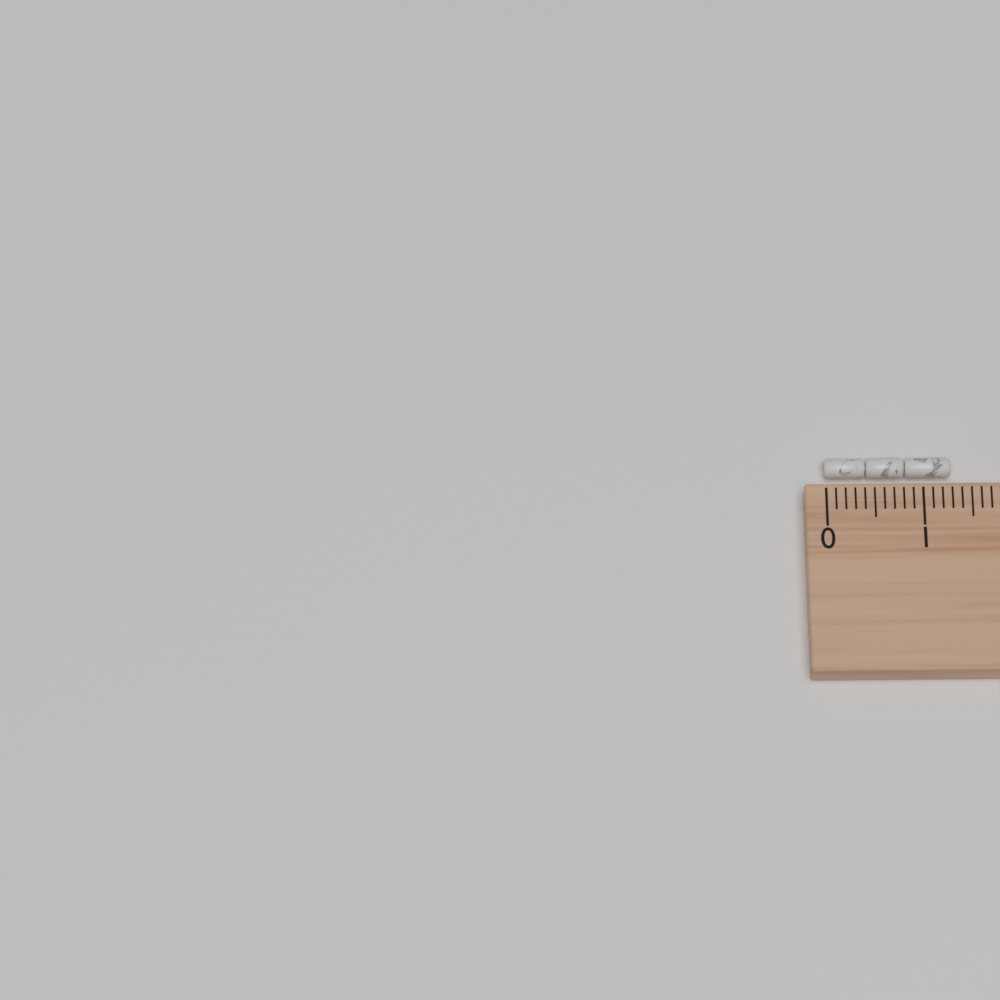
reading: 1.3 cm
